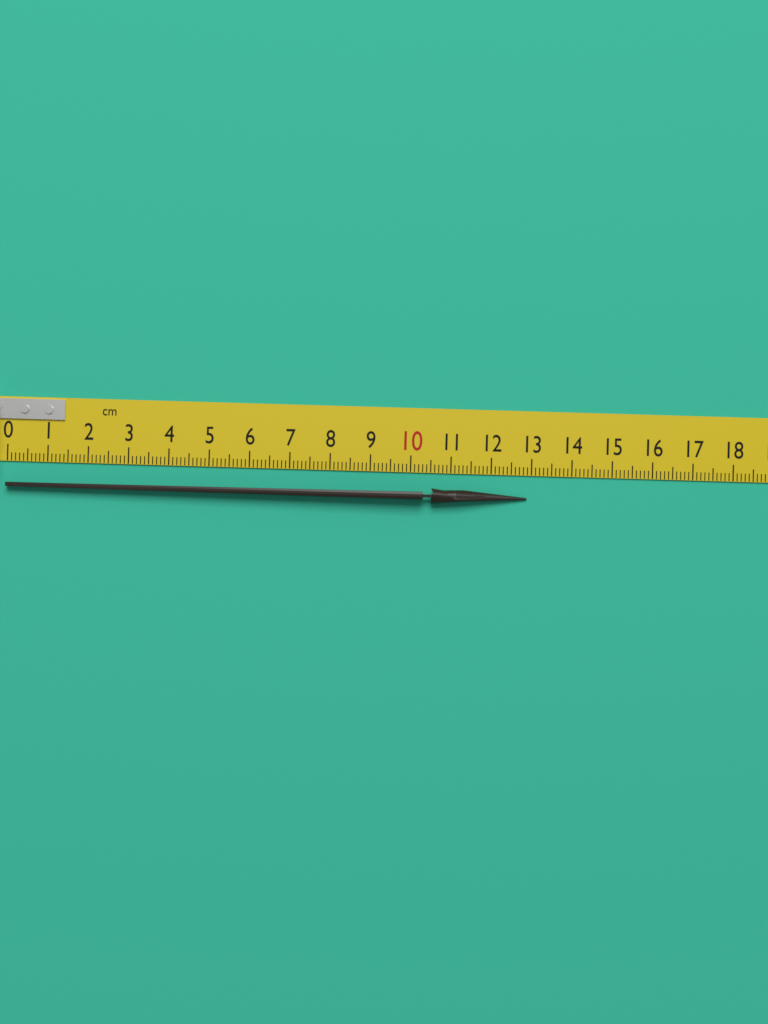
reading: 12.9 cm
